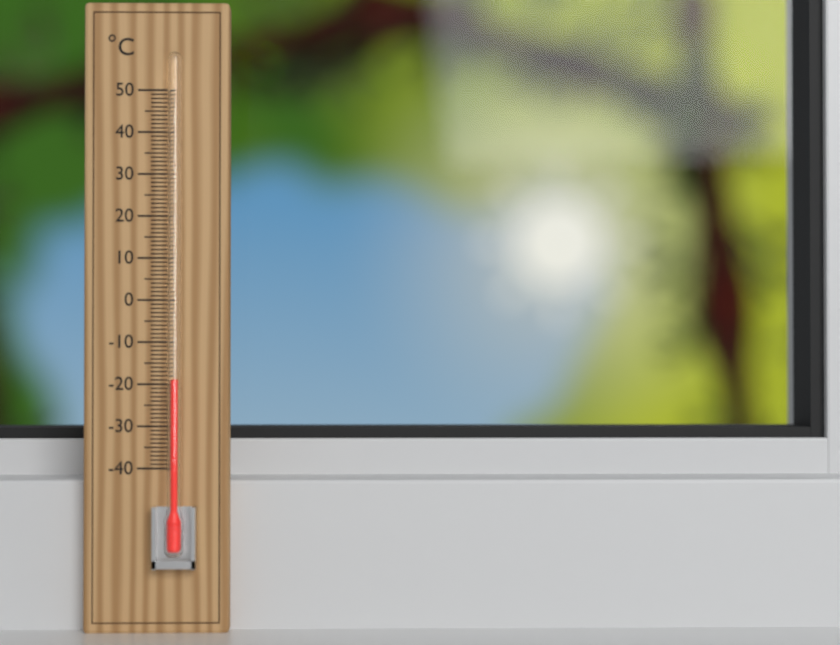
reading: -19 °C
